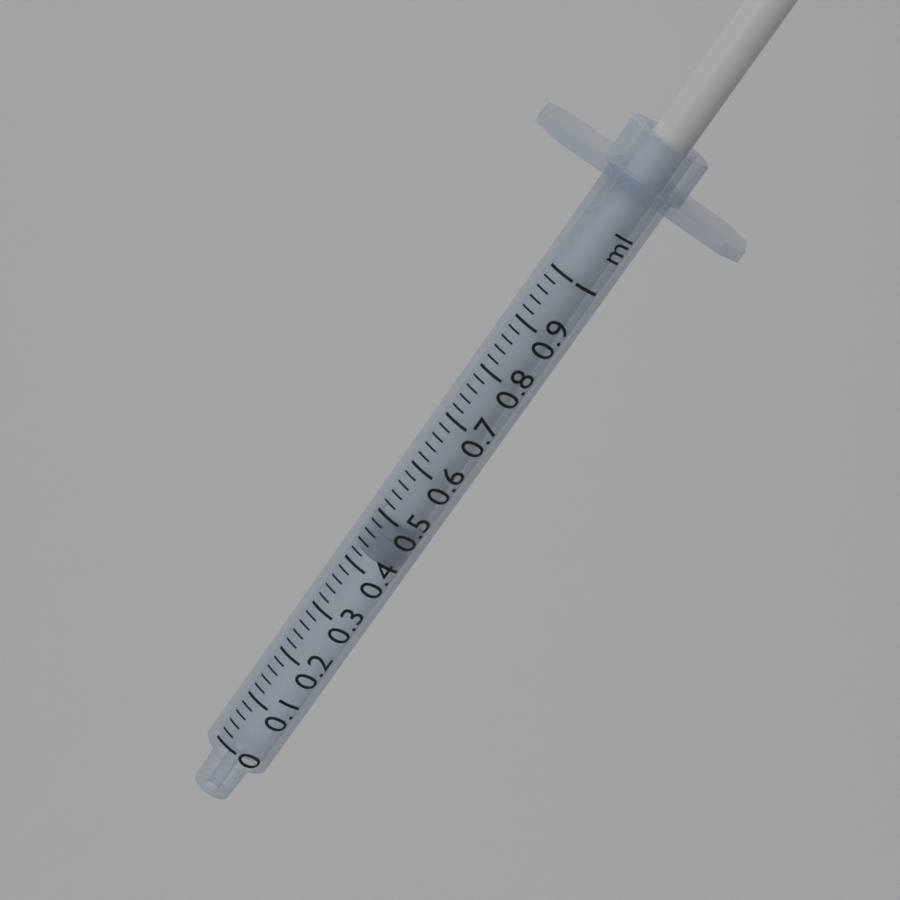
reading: 0.42 ml
